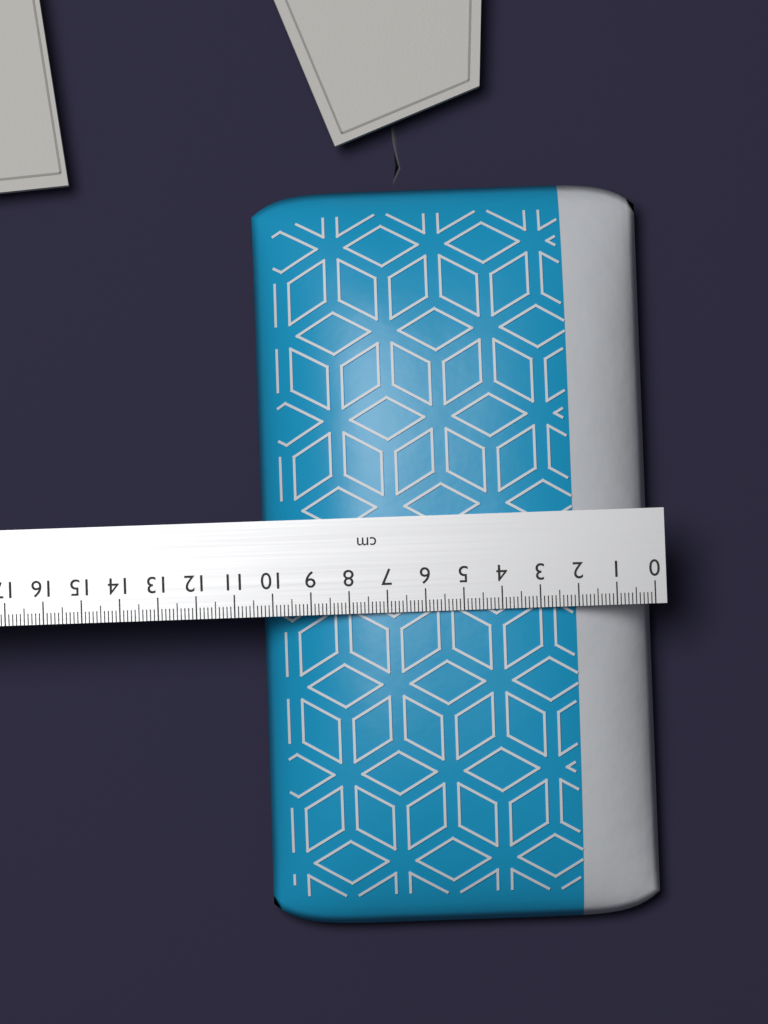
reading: 10.3 cm
